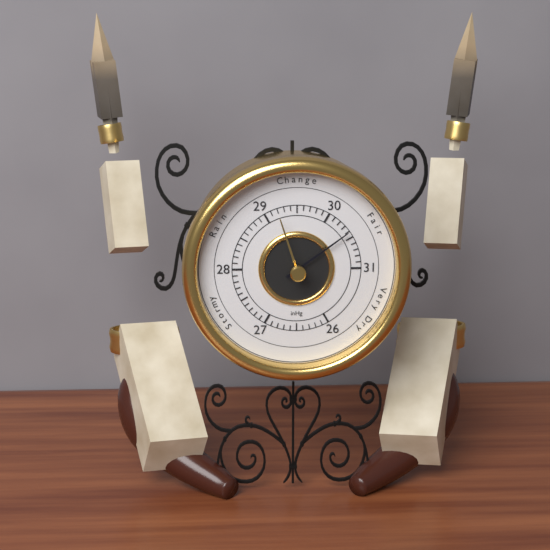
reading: 30.4 inHg
